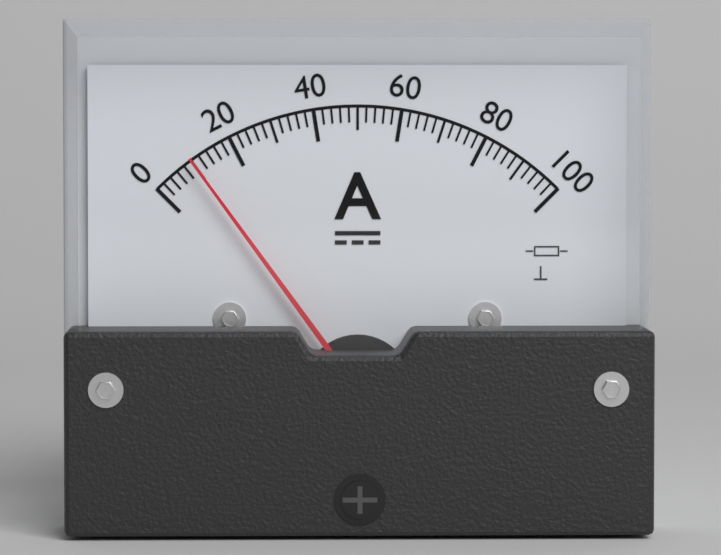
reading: 10 A
